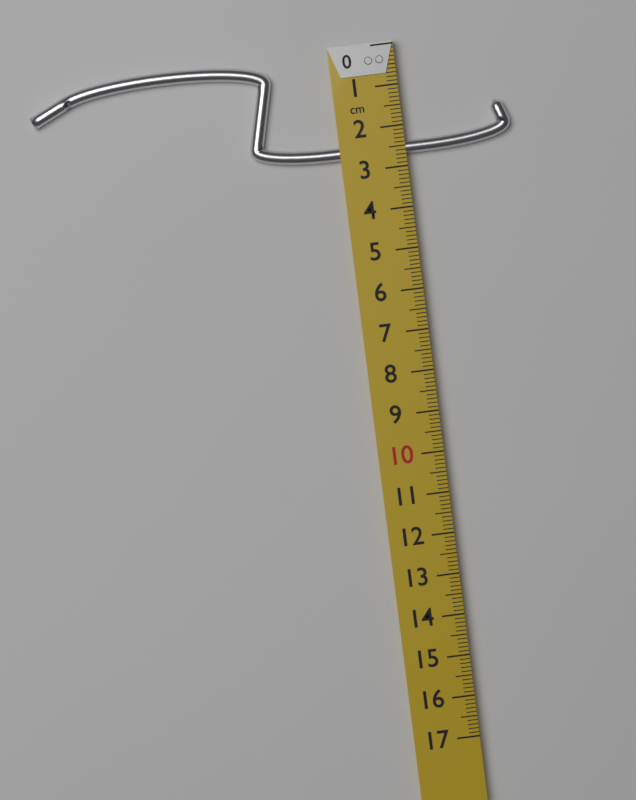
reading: 2.7 cm
